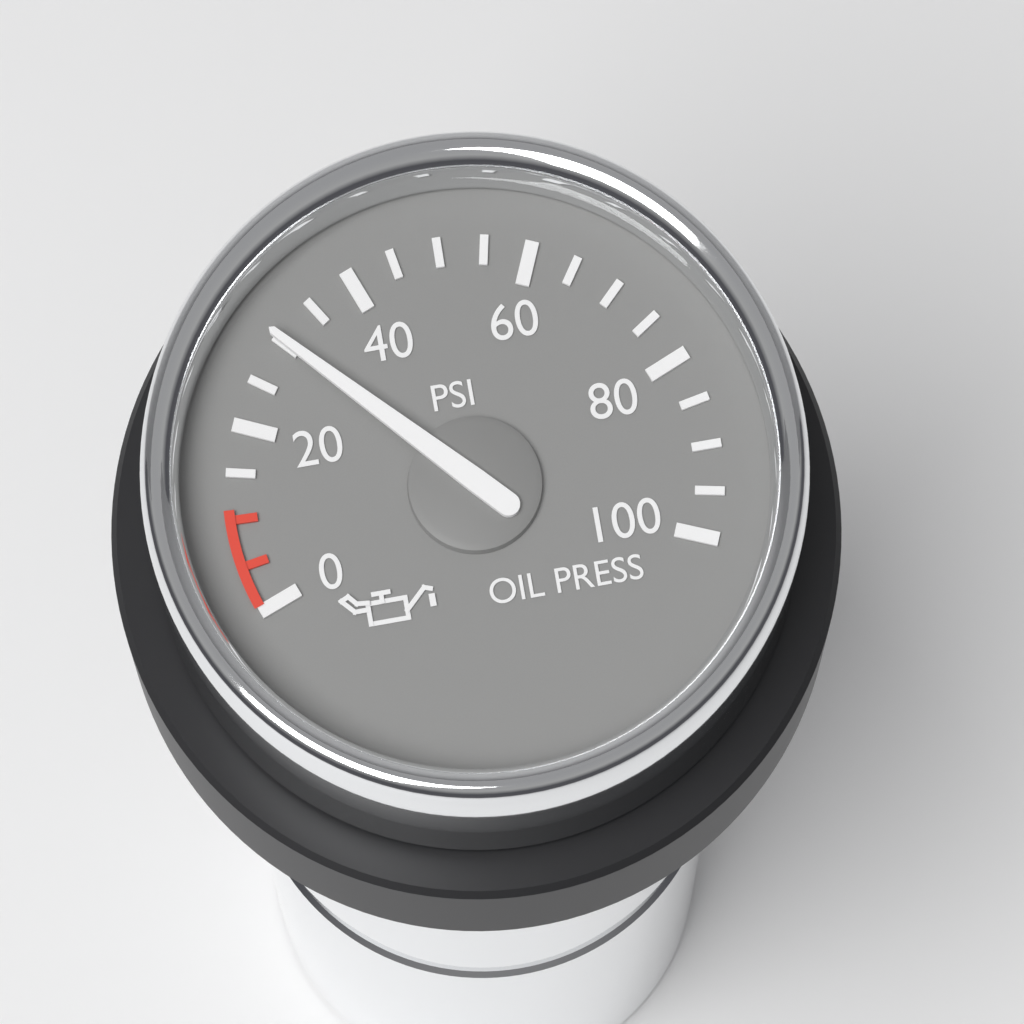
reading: 30 psi
